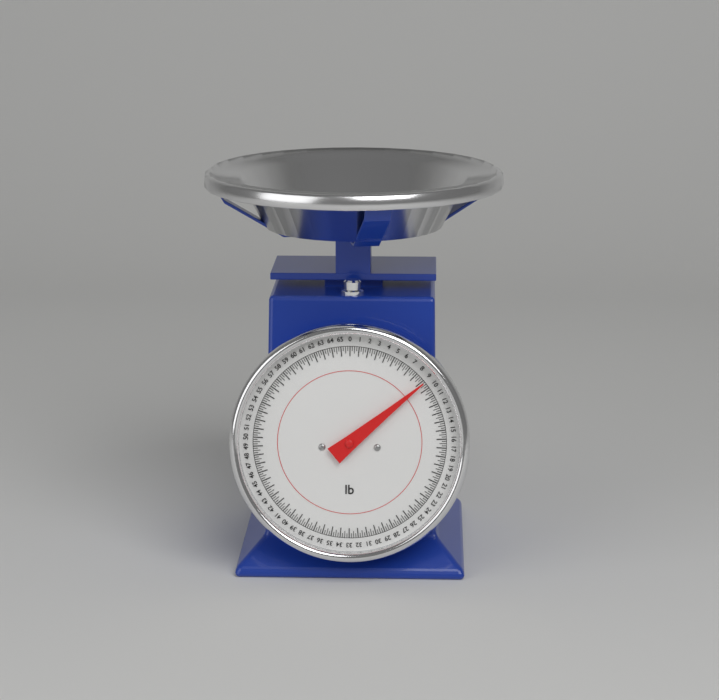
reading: 9.25 lb
